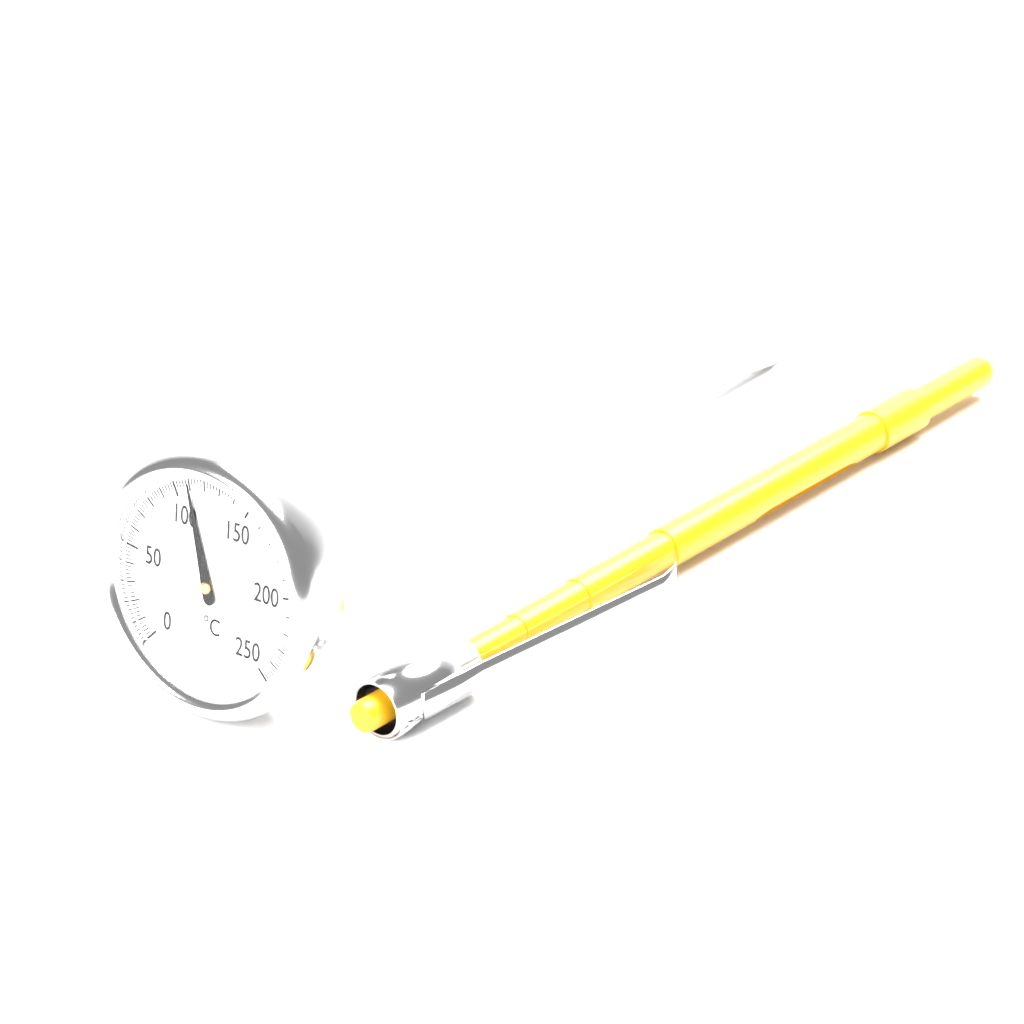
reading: 110 °C
